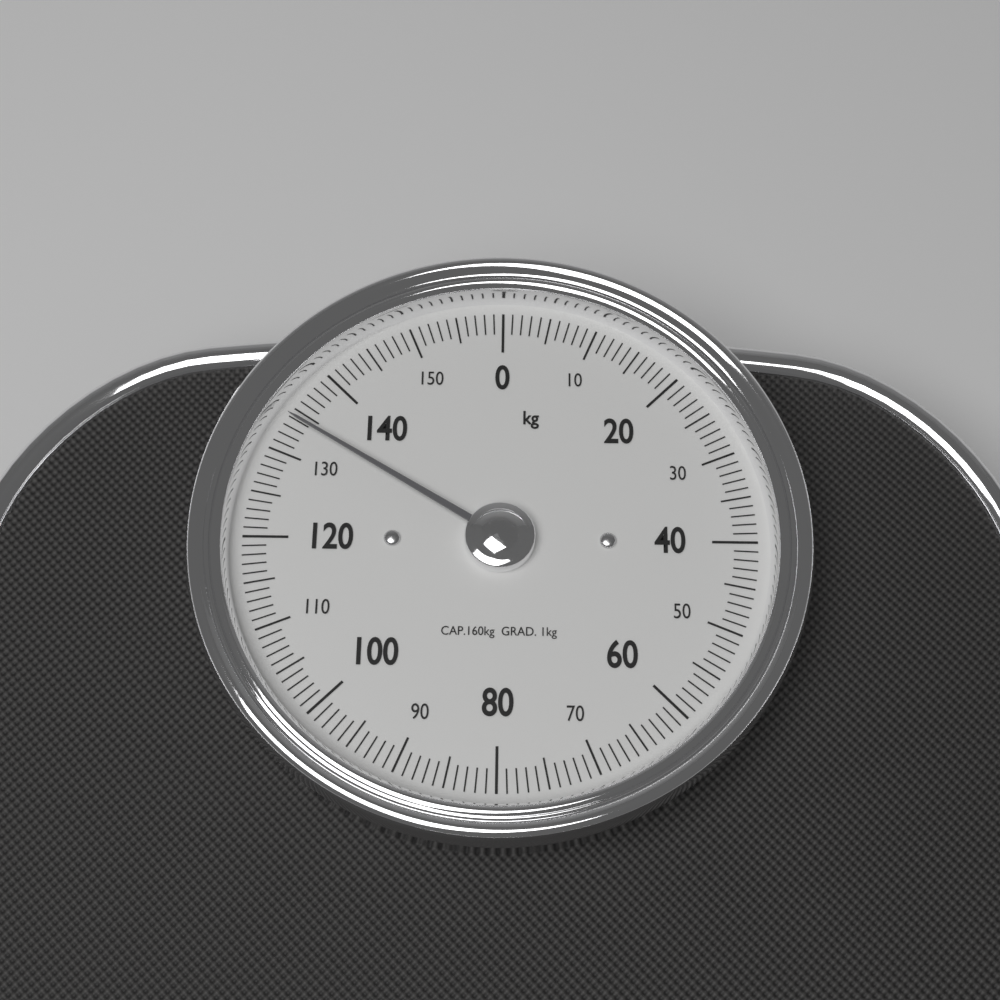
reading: 134 kg
